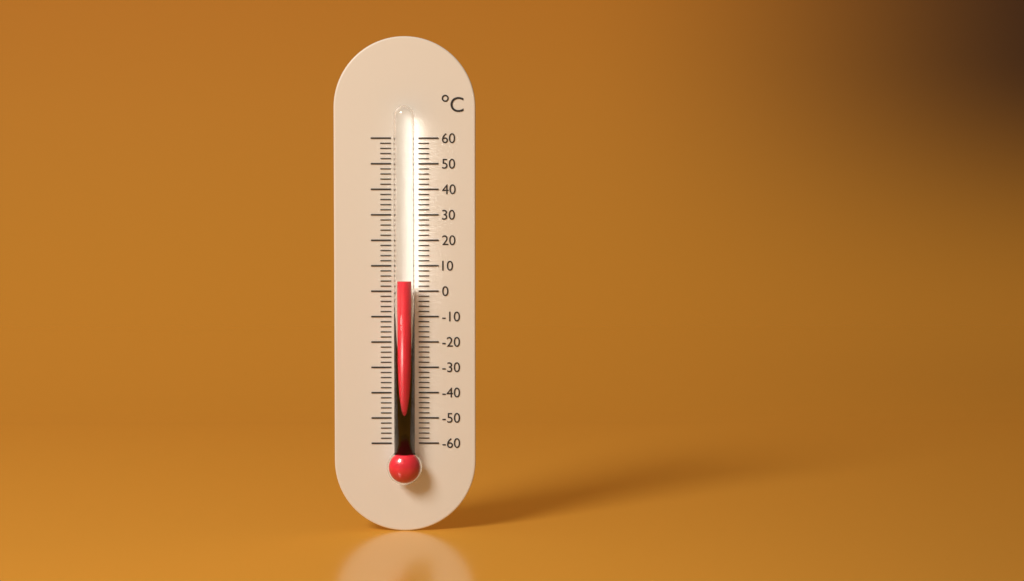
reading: 4 °C
